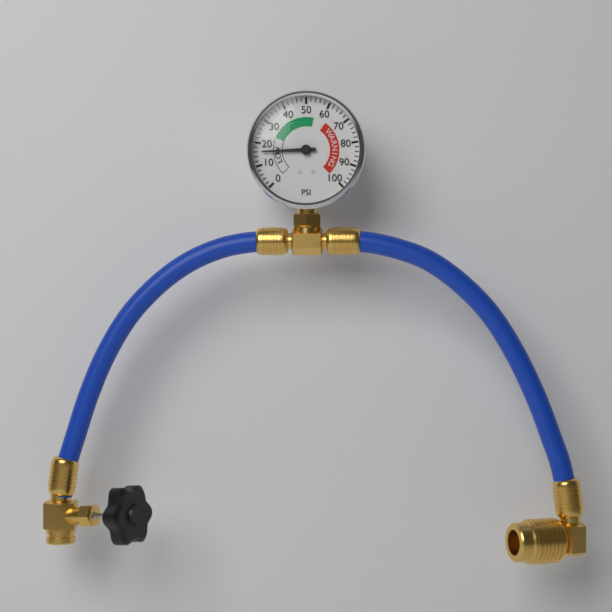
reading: 16 psi
